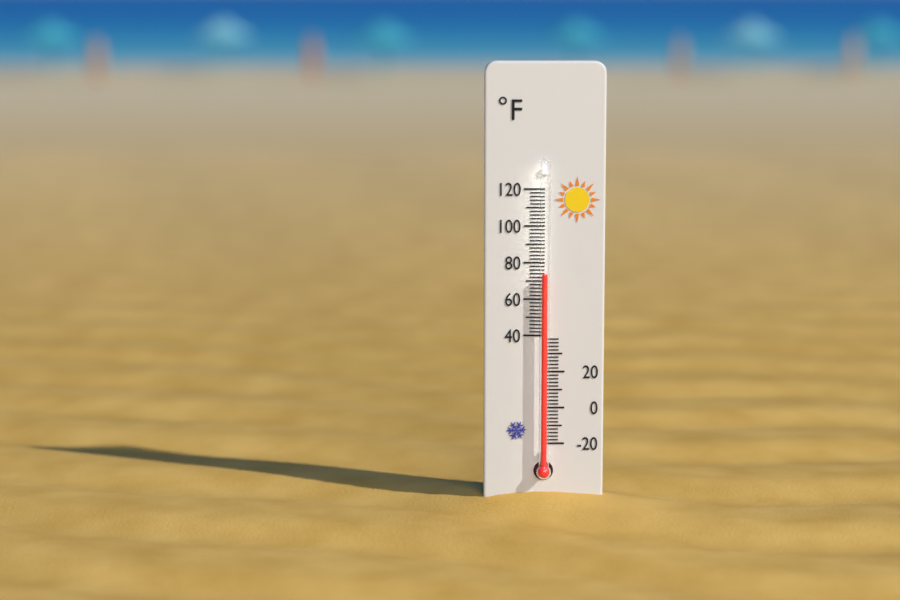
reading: 74 °F
